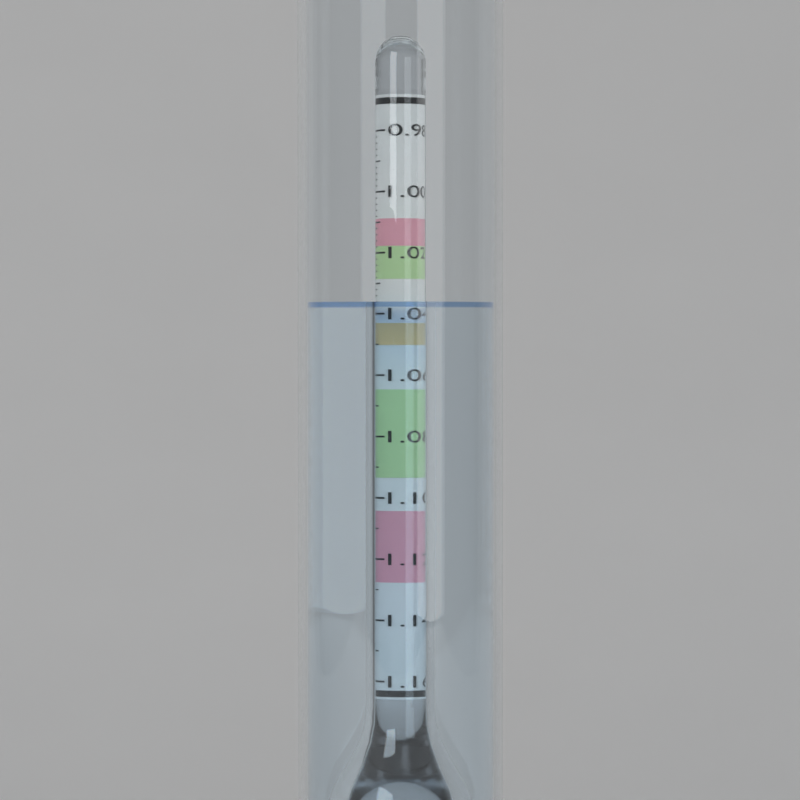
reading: 1.036 (no unit)
